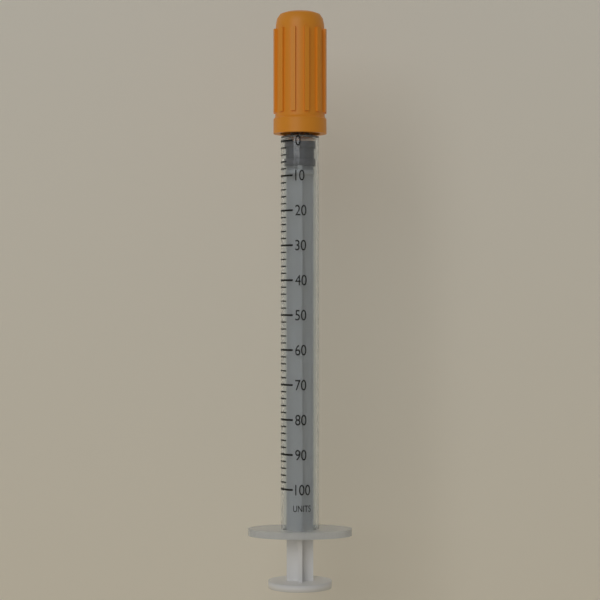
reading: 0 units
